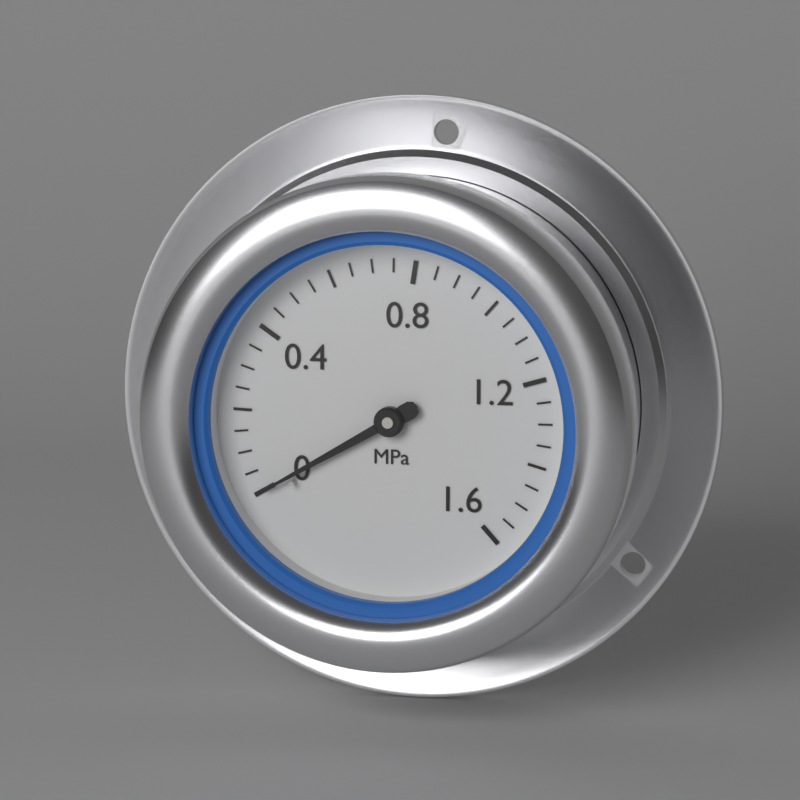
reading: 0.00 MPa
